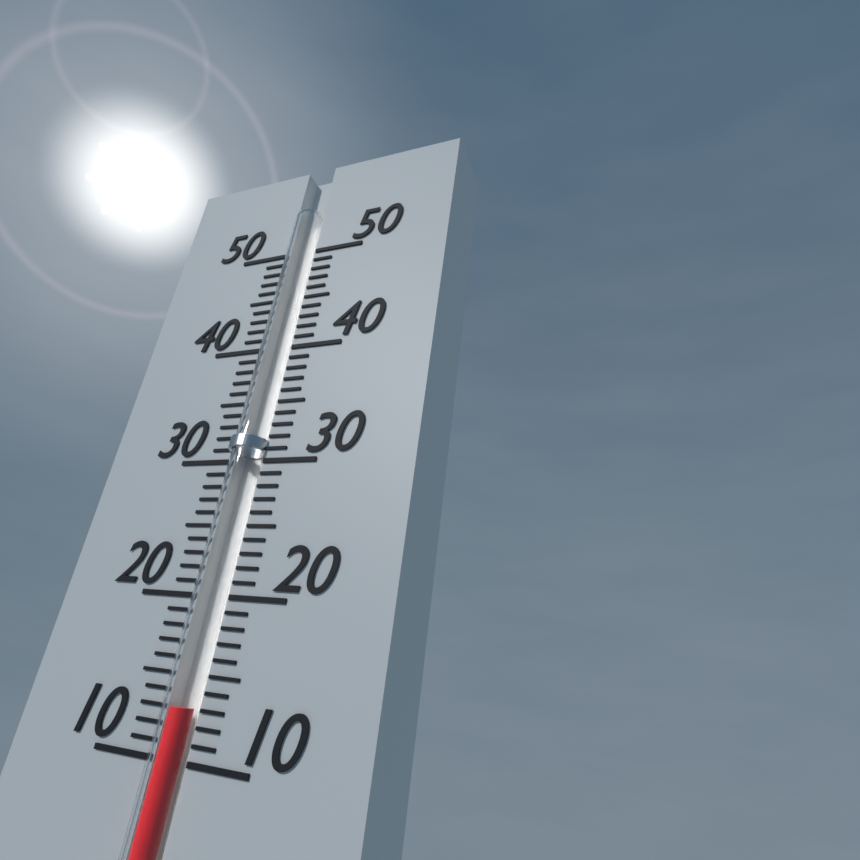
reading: 13 (no unit)
